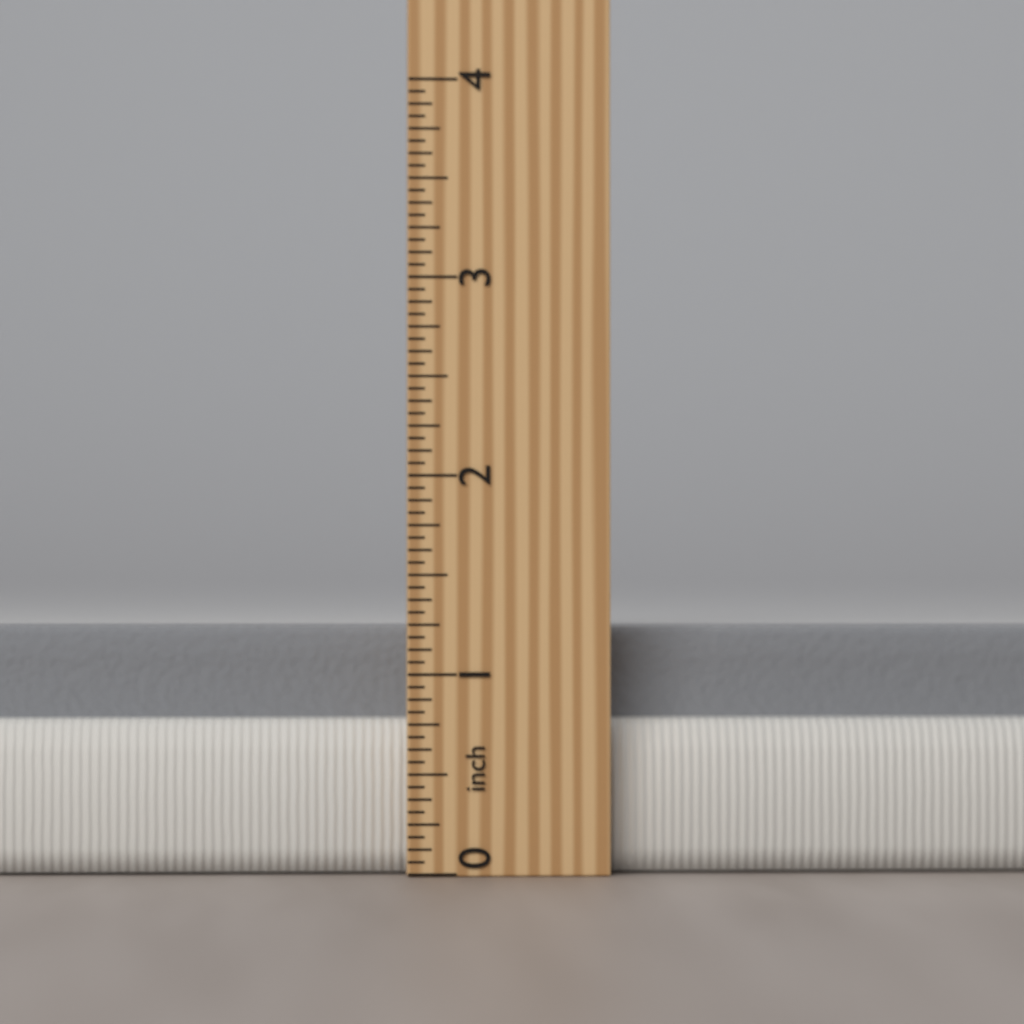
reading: 1.2500 inch
